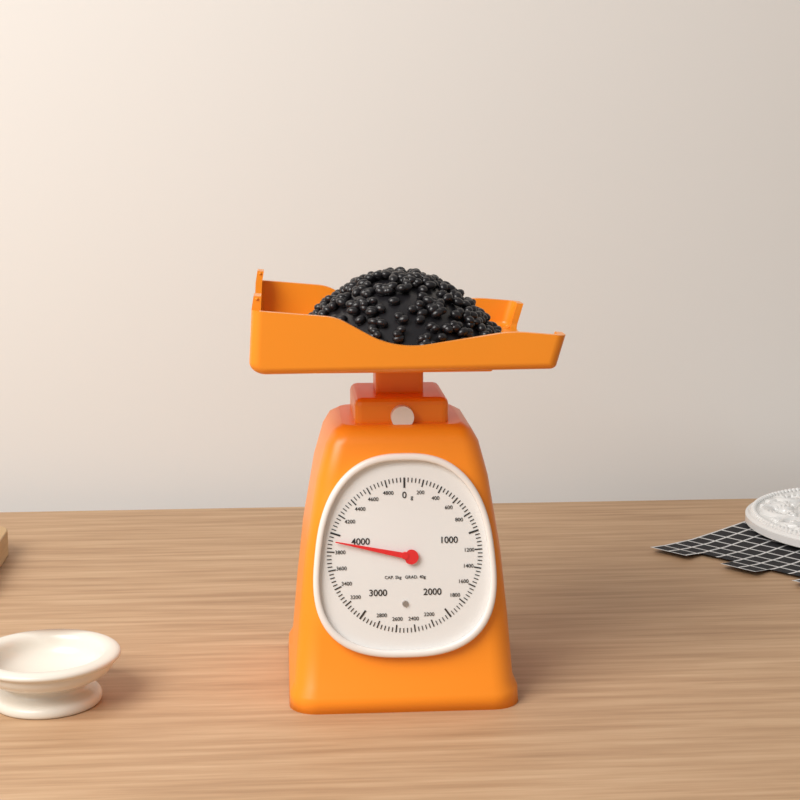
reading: 3920 g
